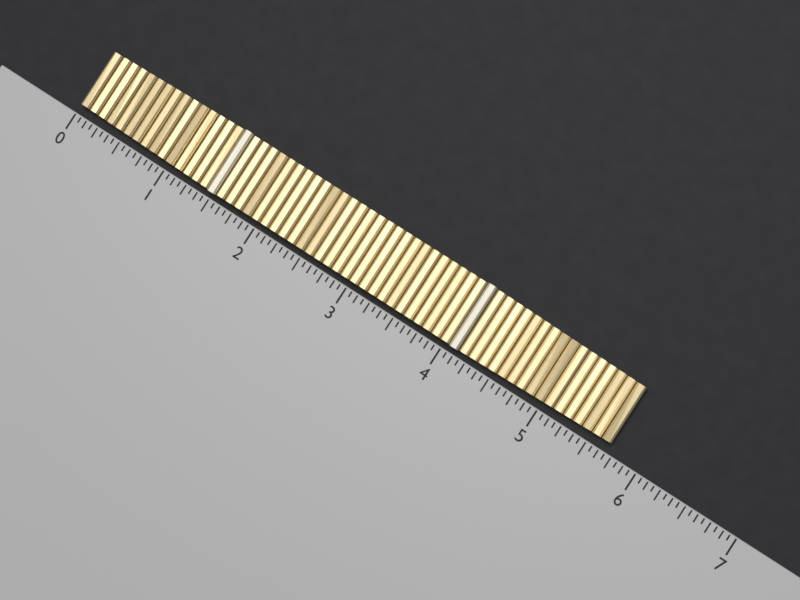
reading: 5.6875 (no unit)
